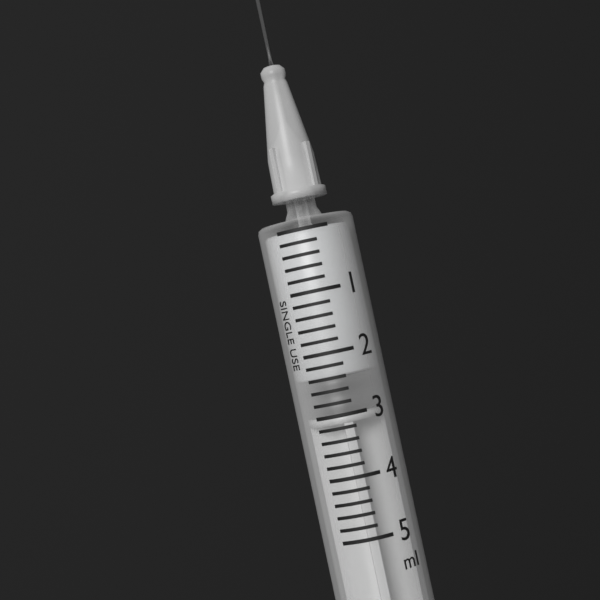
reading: 2.4 ml
